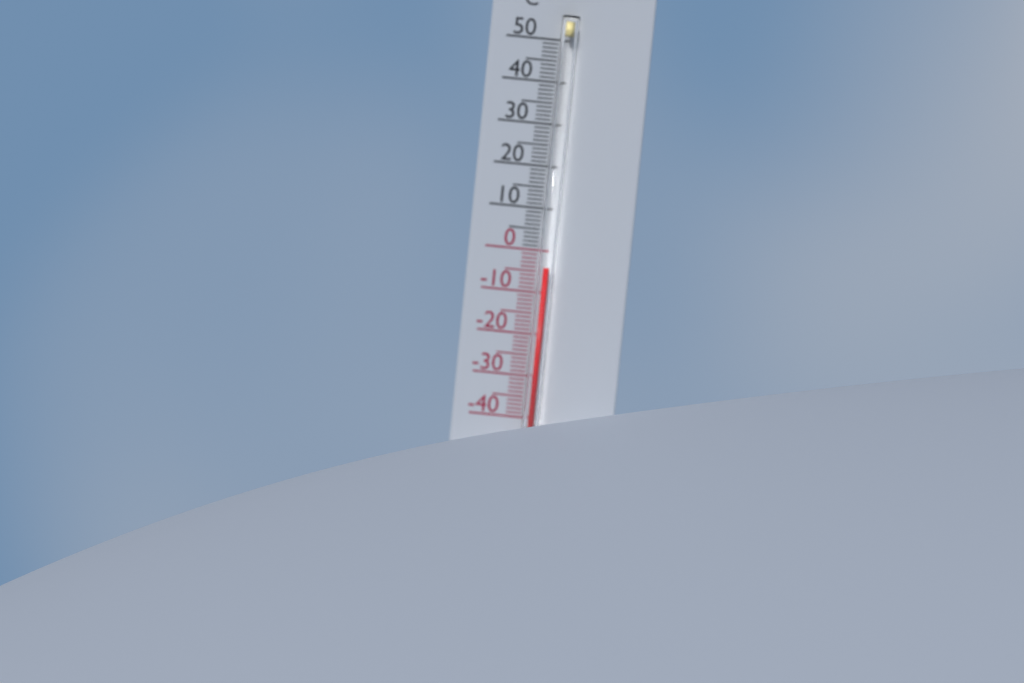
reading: -4 °C
